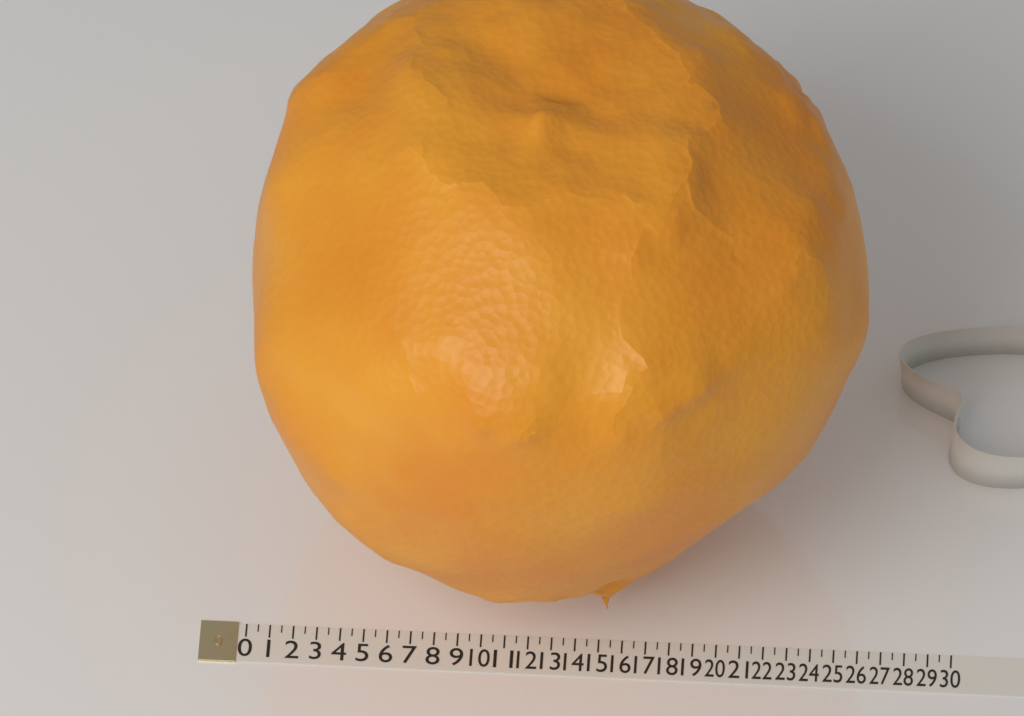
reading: 26.0 (no unit)
